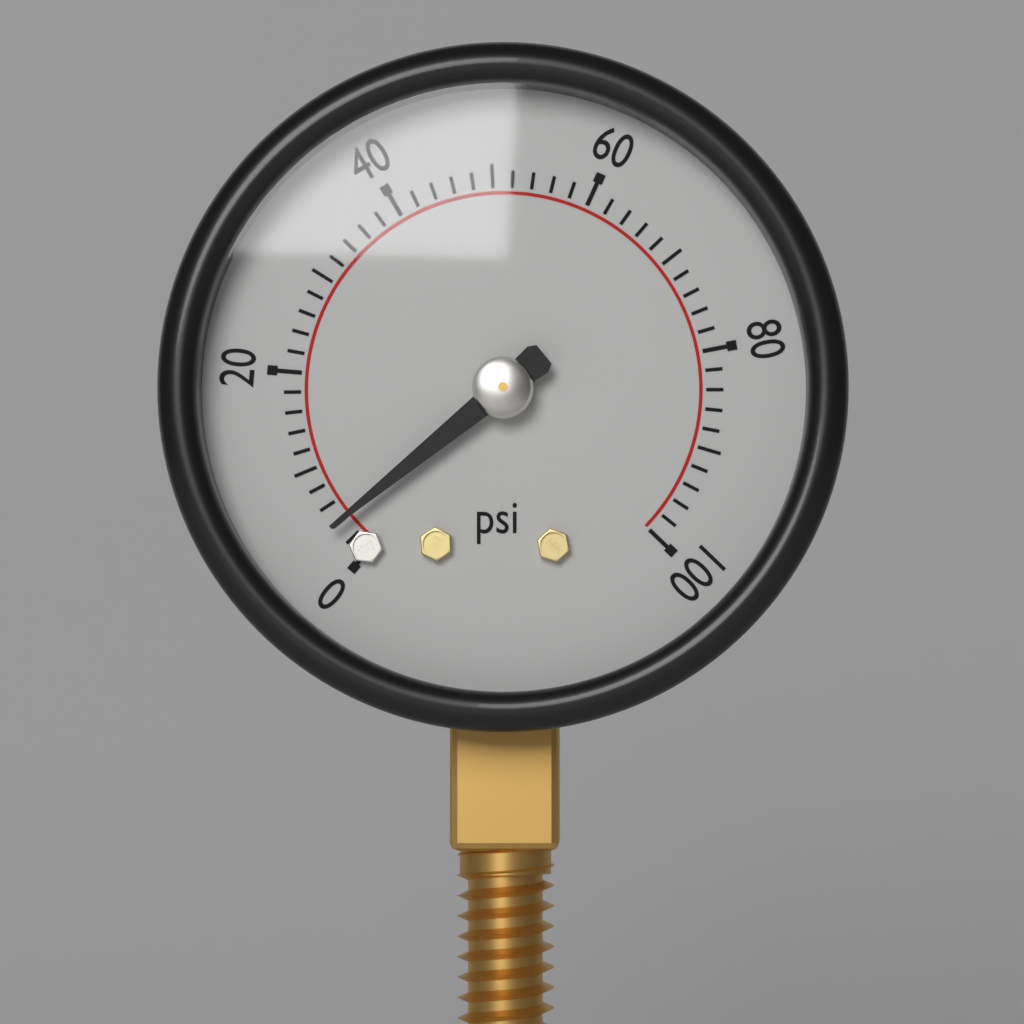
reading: 4 psi
